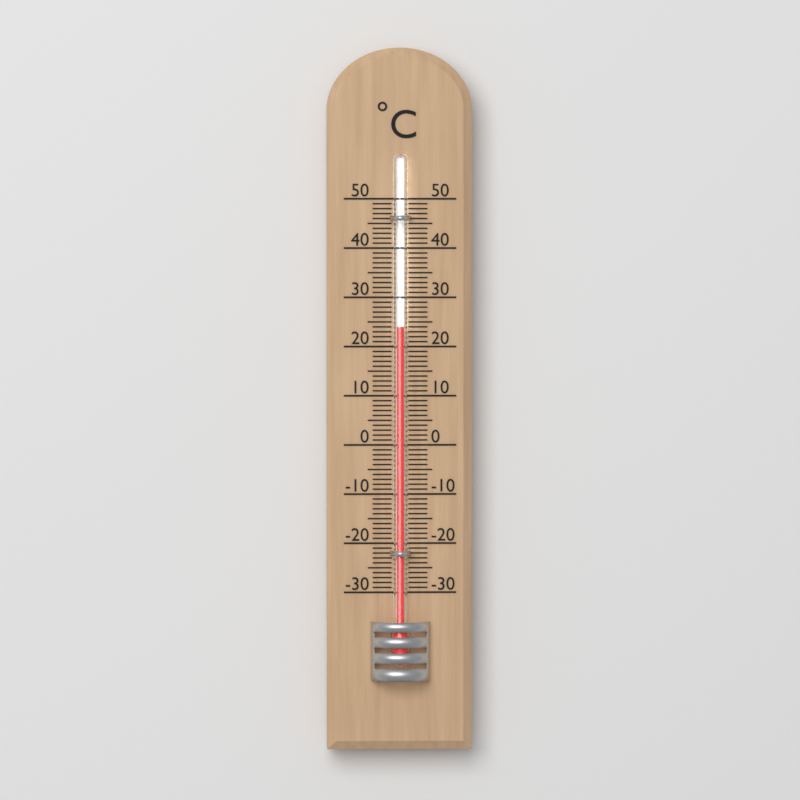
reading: 24 °C
